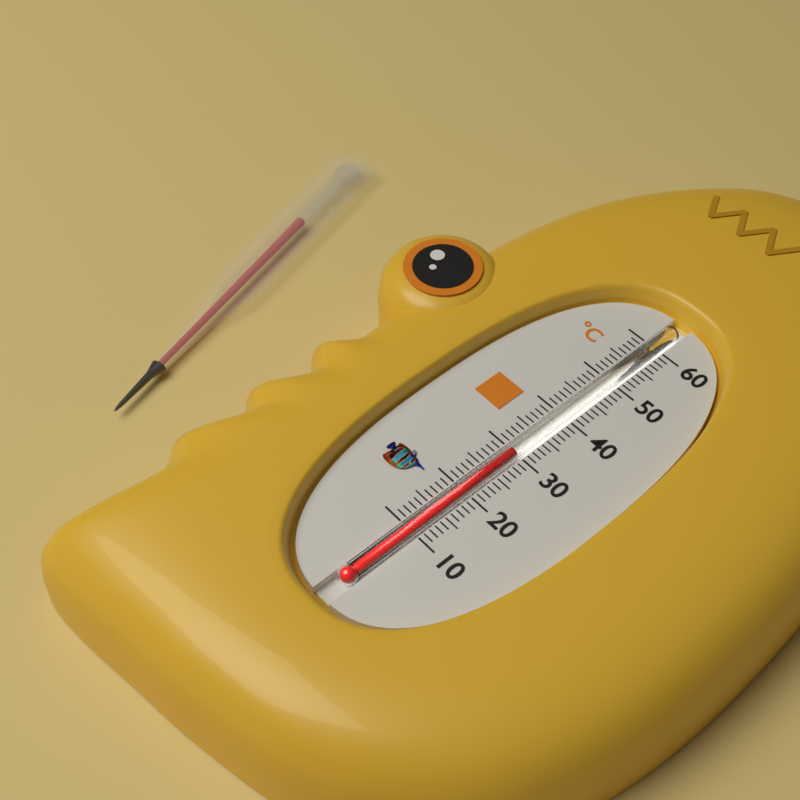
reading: 30 °C
